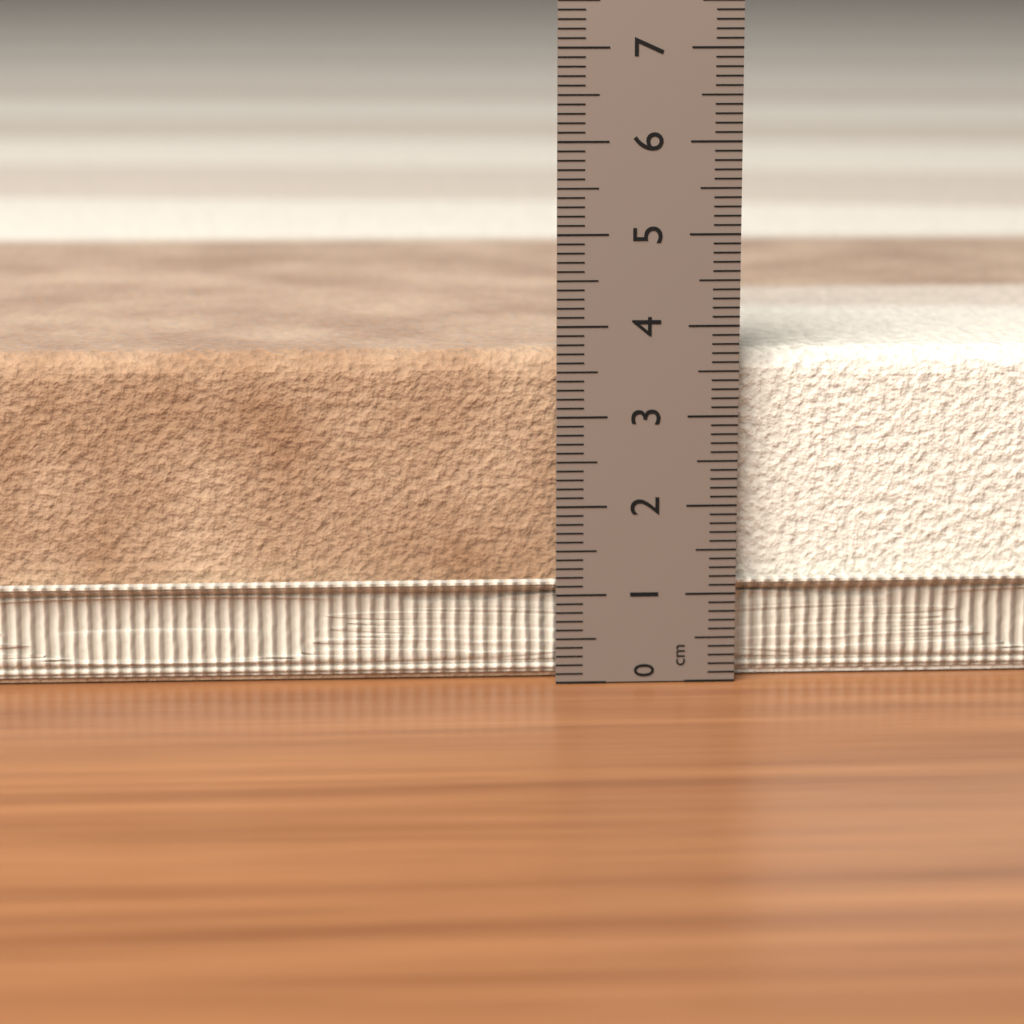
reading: 3.7 cm
